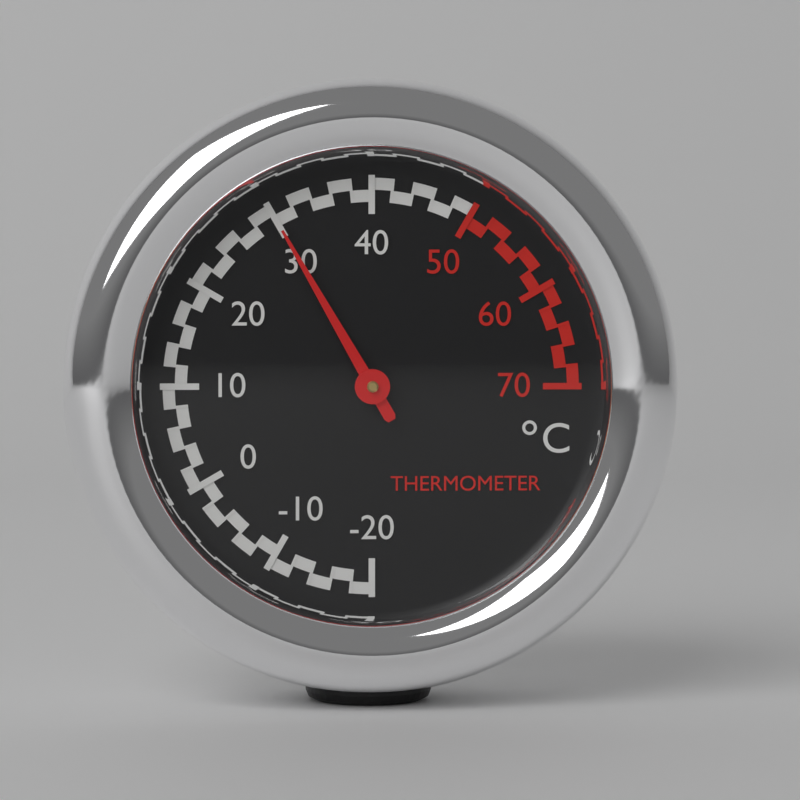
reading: 30 °C
